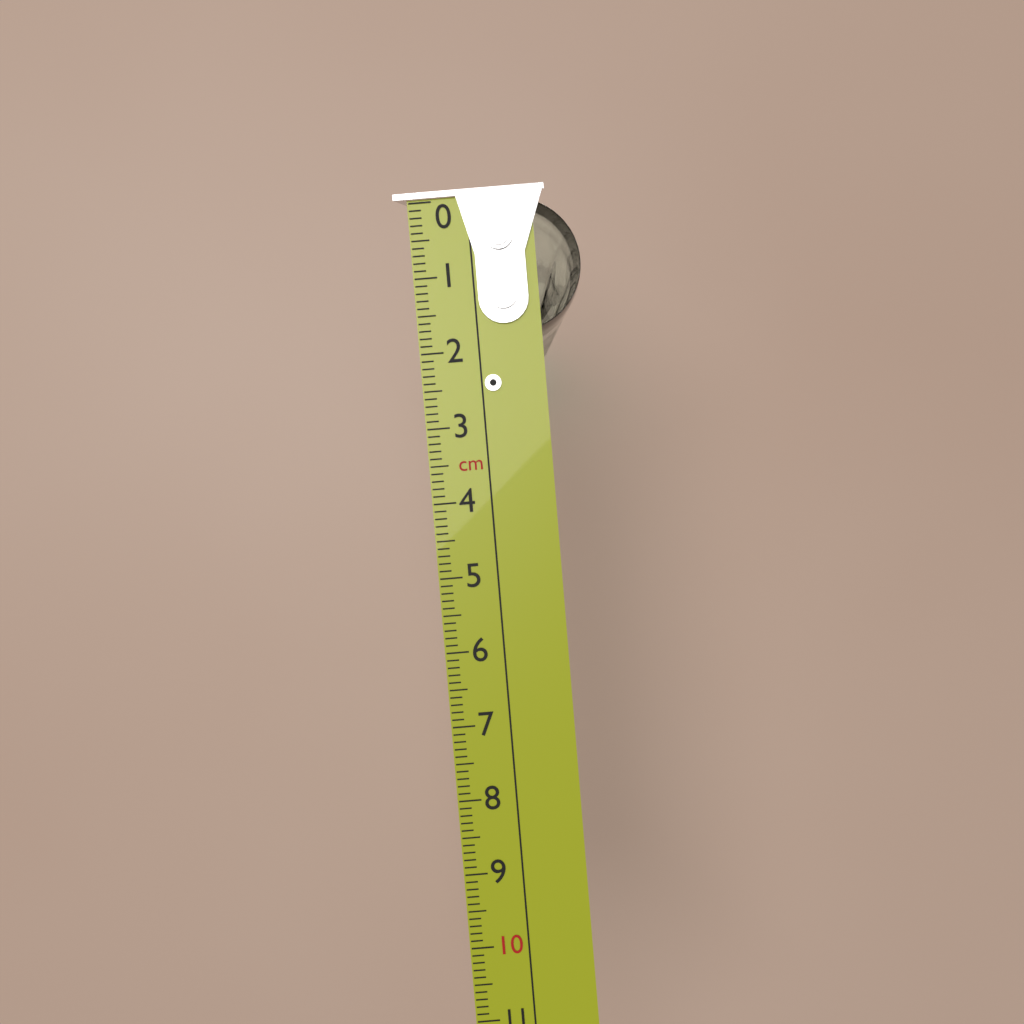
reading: 1.8 cm
